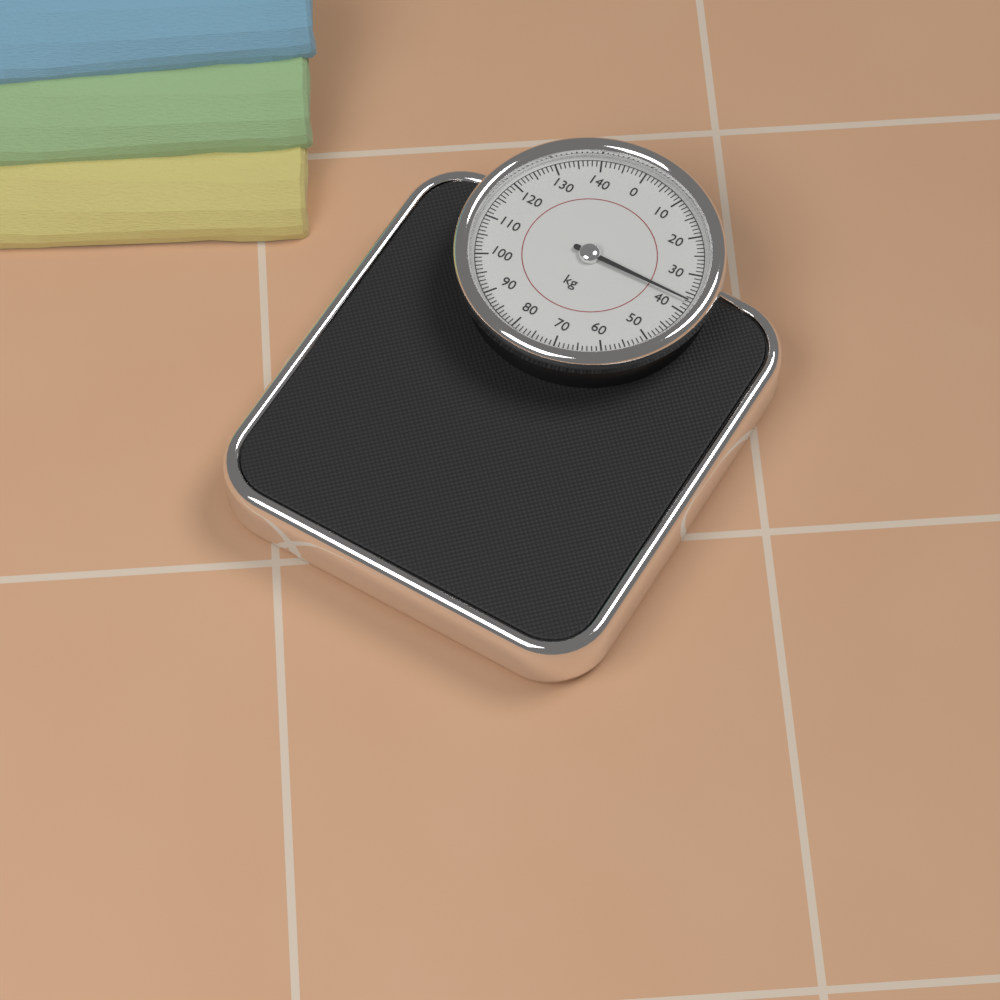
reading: 37 kg
